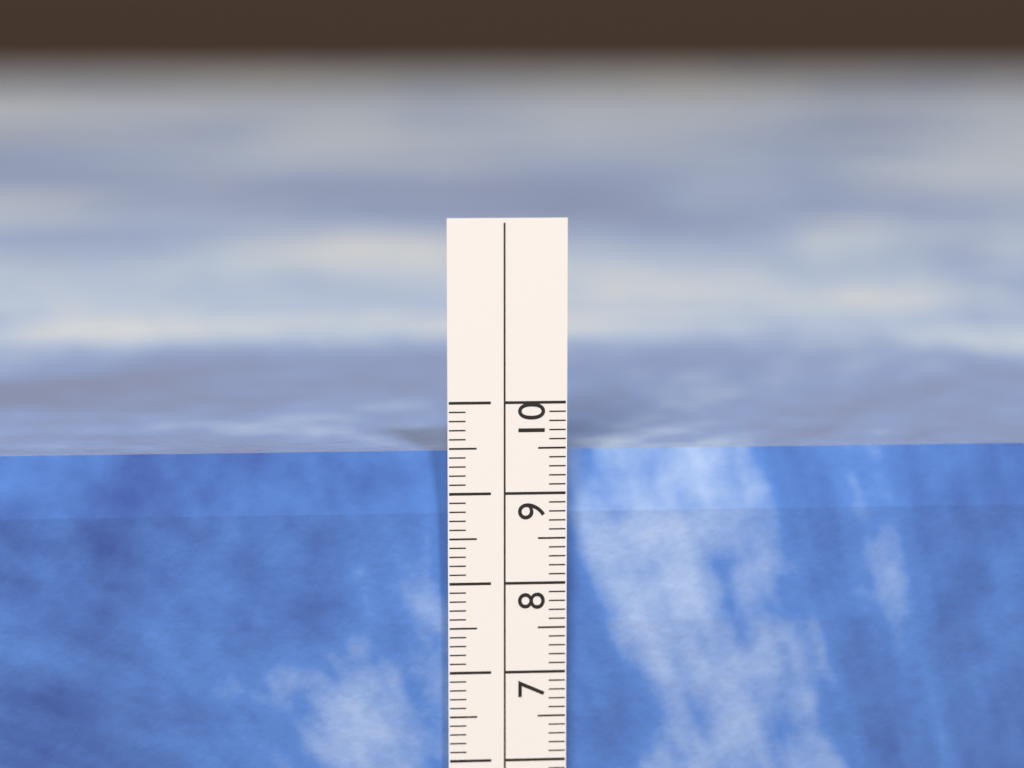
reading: 9.4 cm
